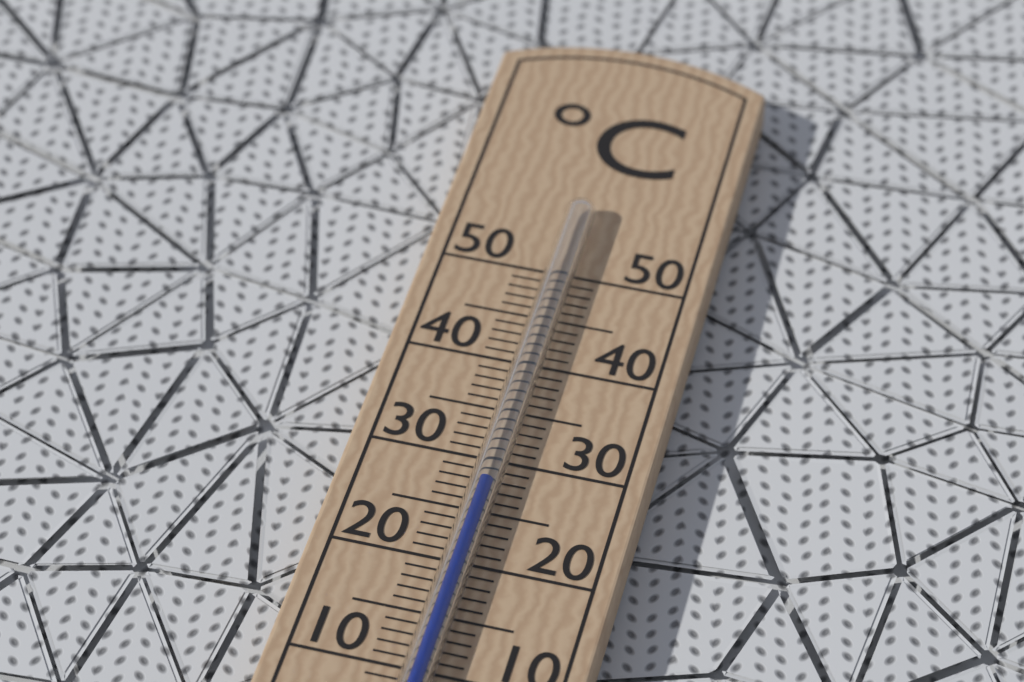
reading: 27 °C
